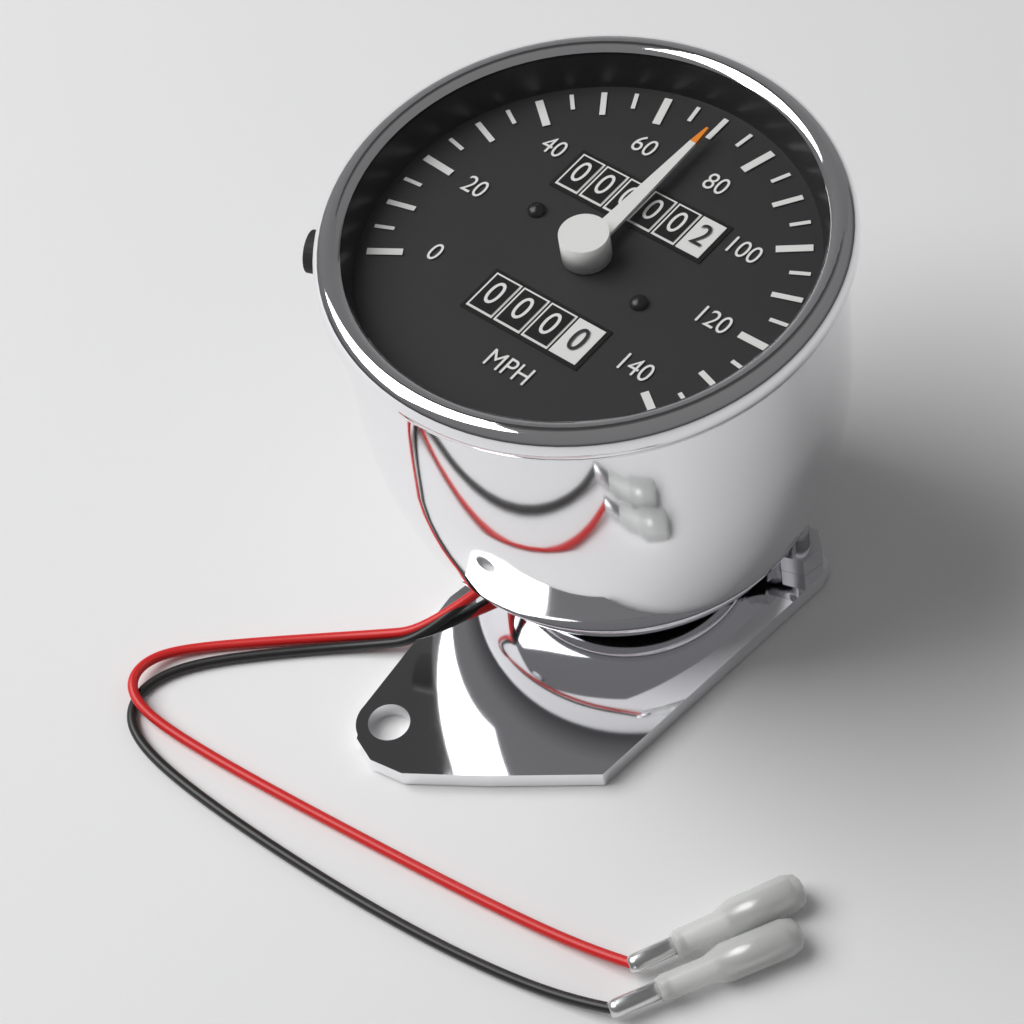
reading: 70 mph
